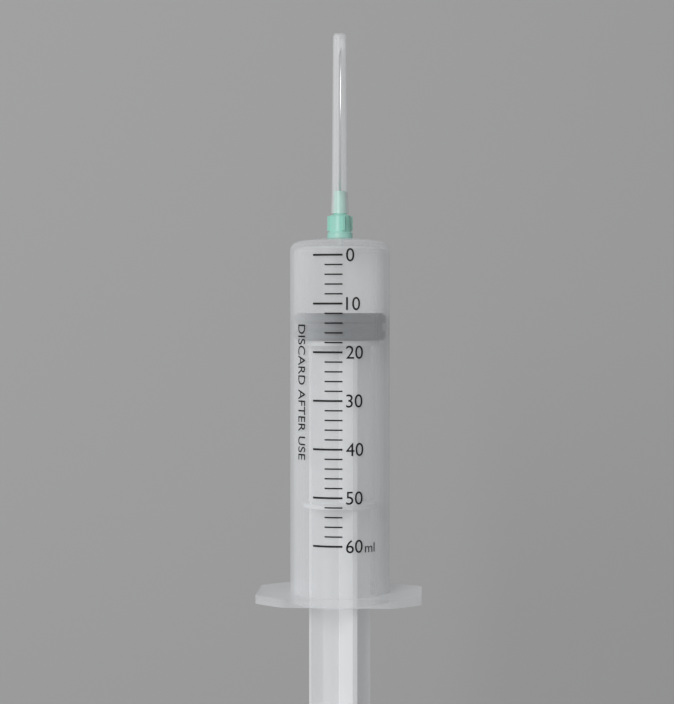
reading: 12 ml
